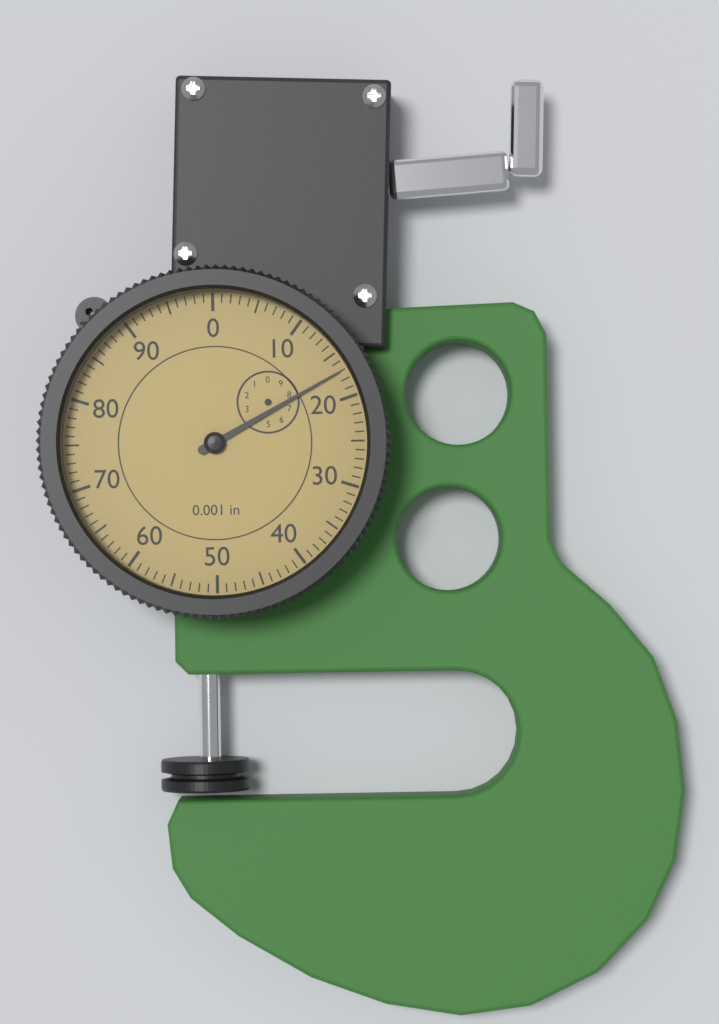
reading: 17 0.001 in
